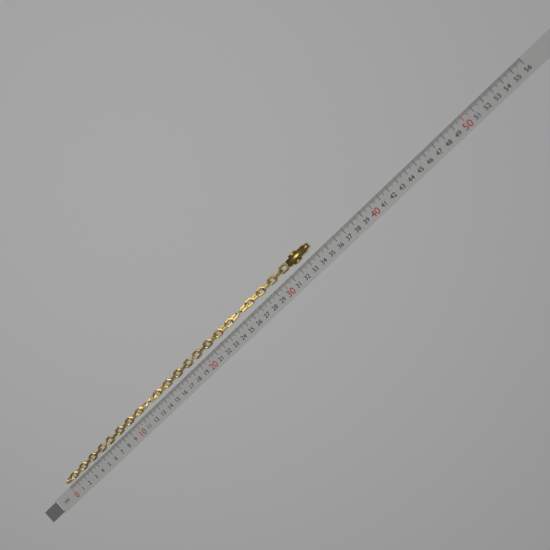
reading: 34.0 cm
